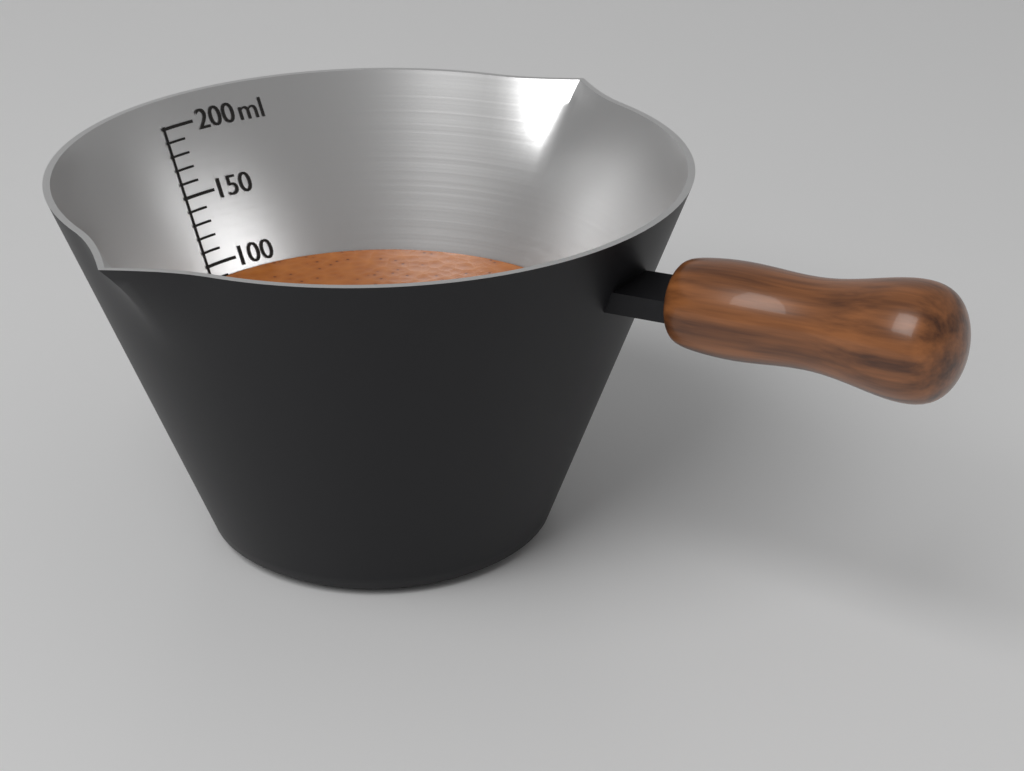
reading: 90 ml
